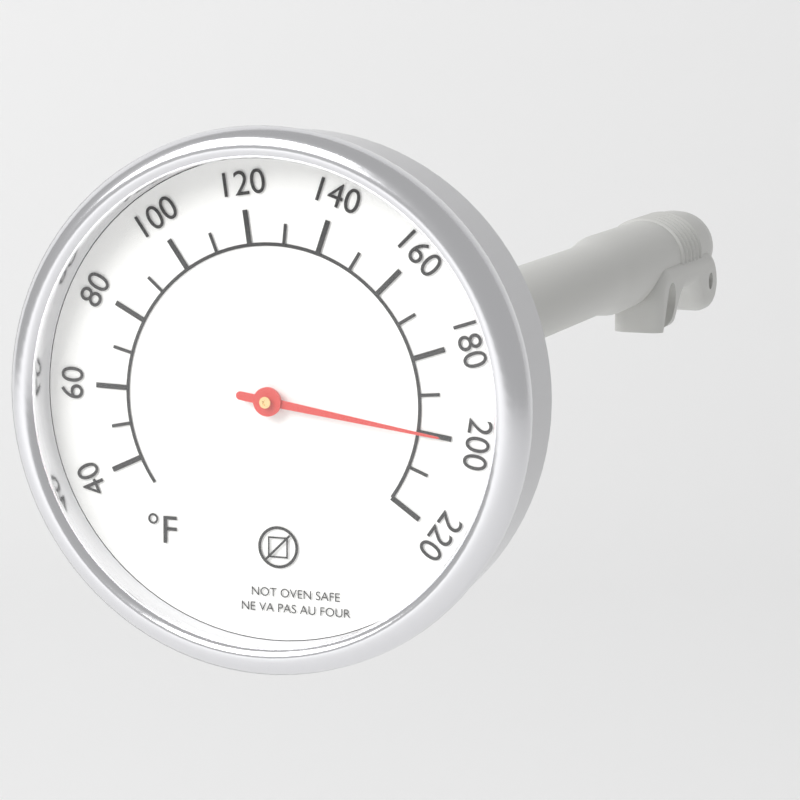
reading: 200 °F
